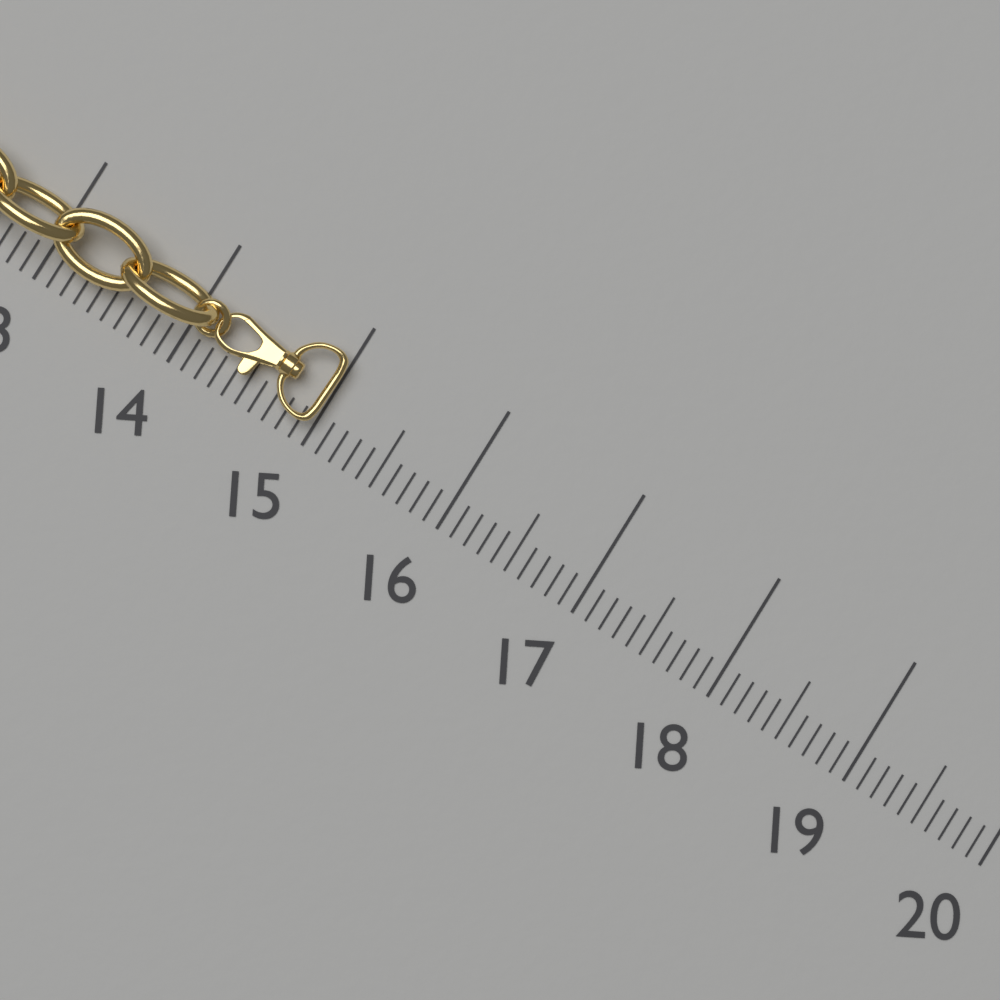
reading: 15.0 (no unit)
